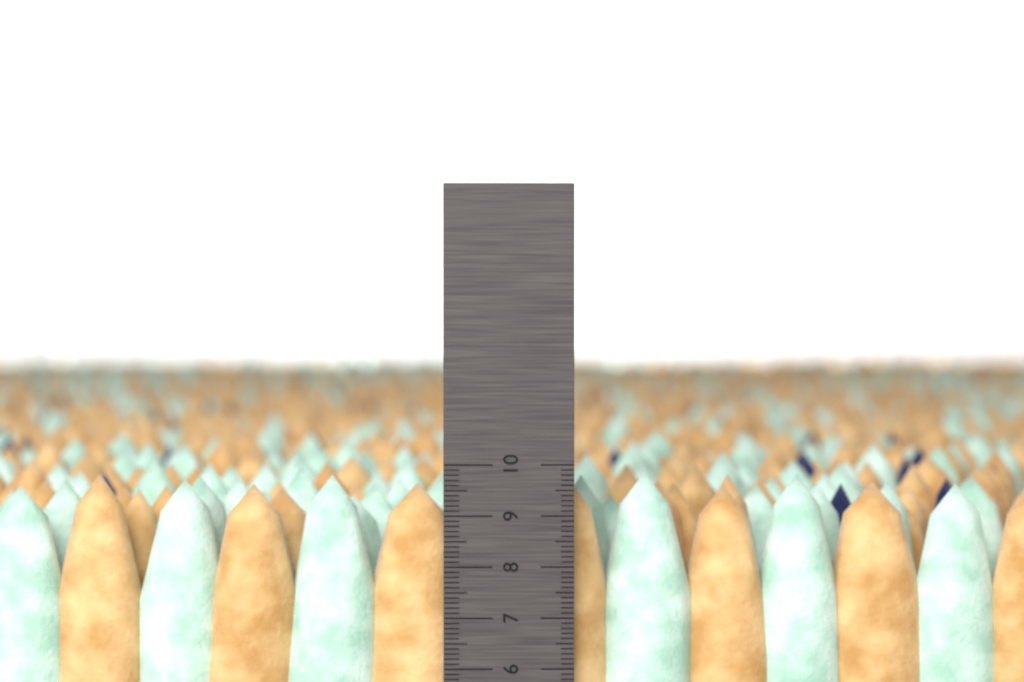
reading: 9.8 cm
